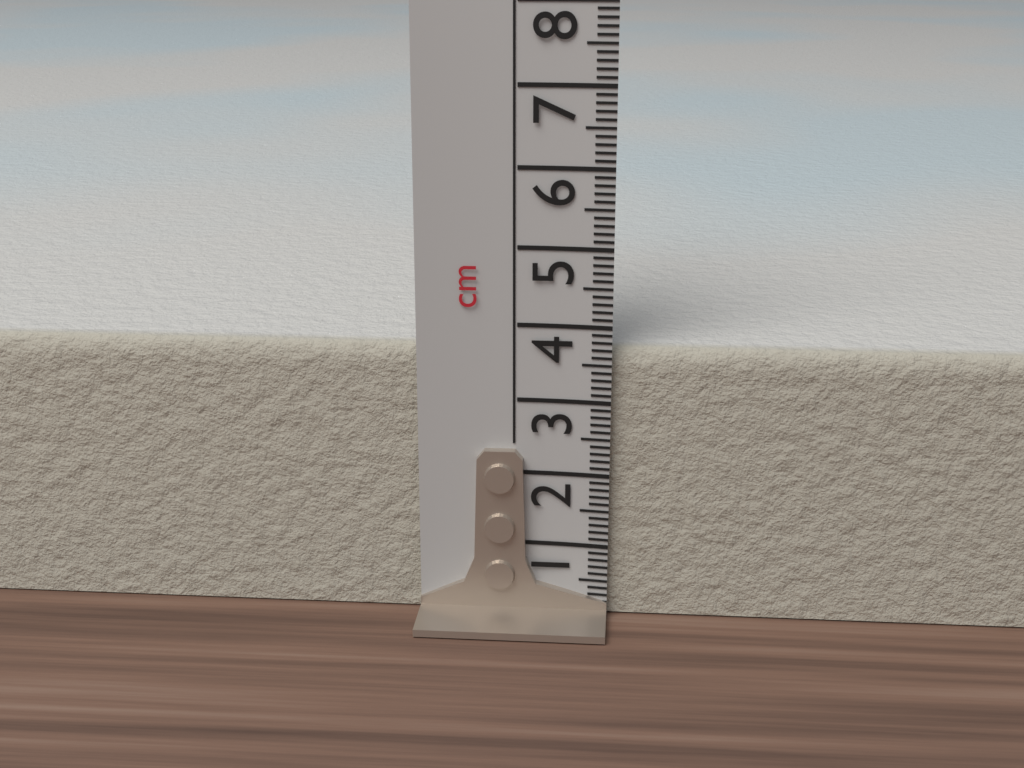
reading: 3.7 cm
